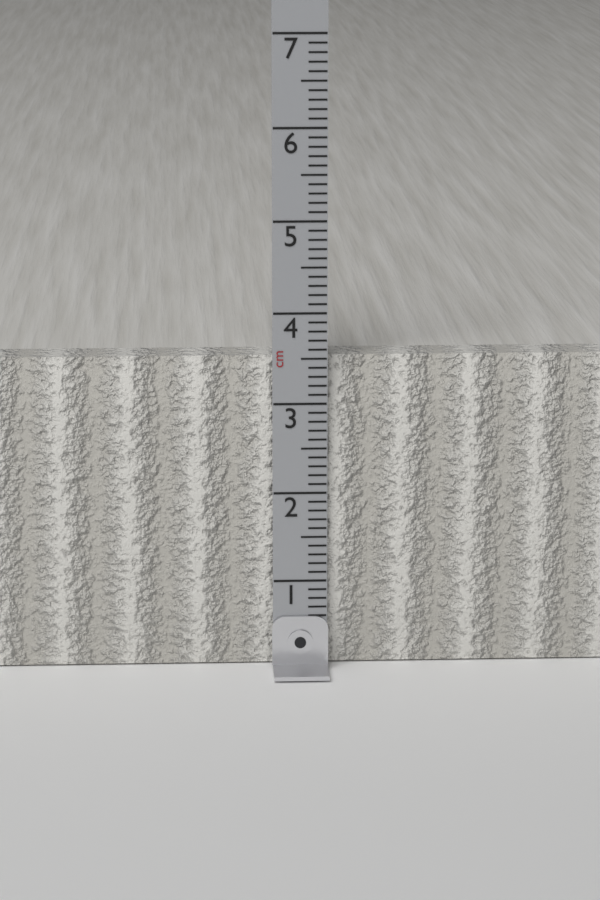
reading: 3.5 cm
